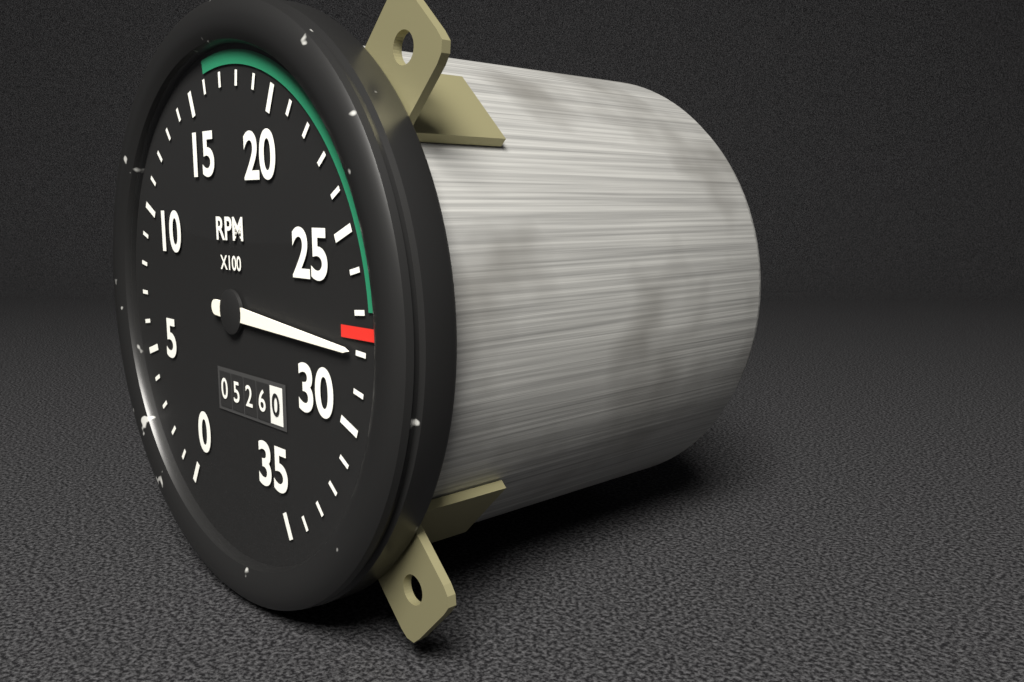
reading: 2800 RPM
